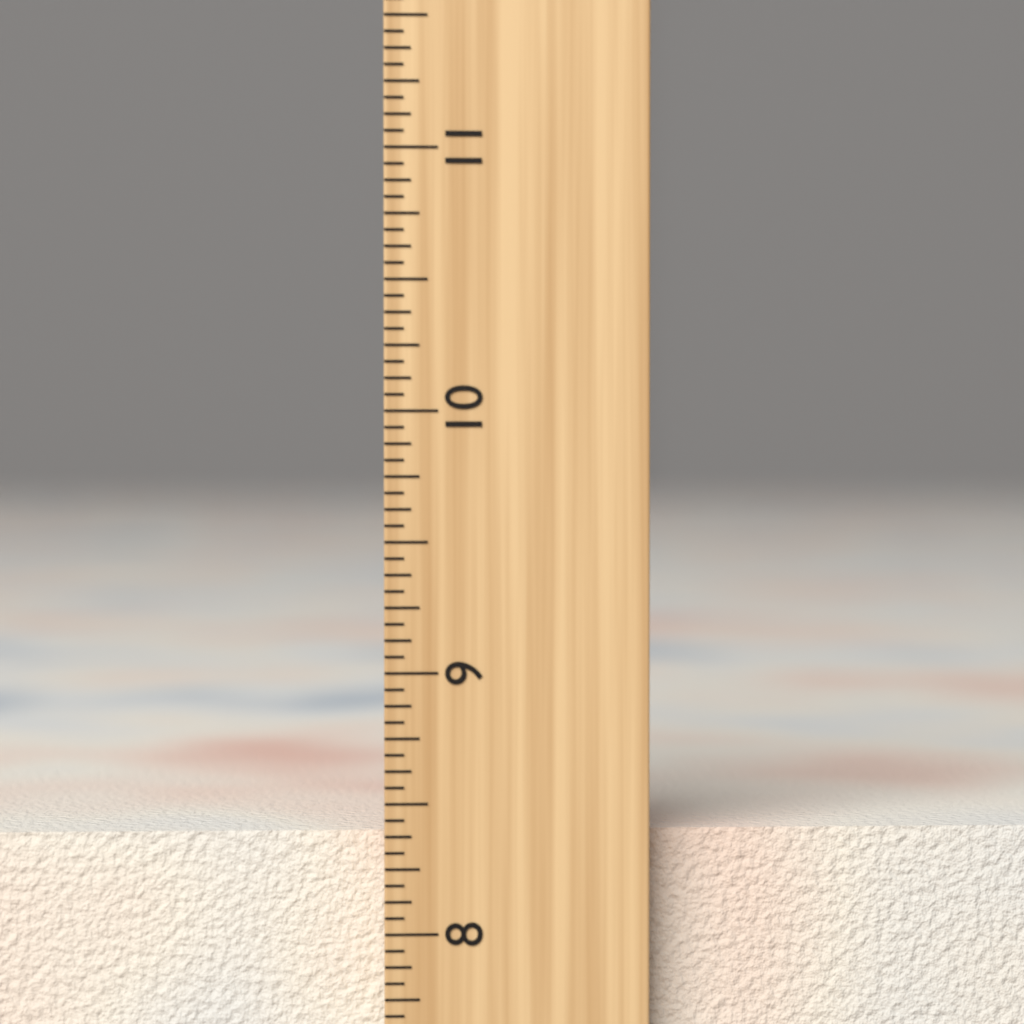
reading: 8.3750 inch
